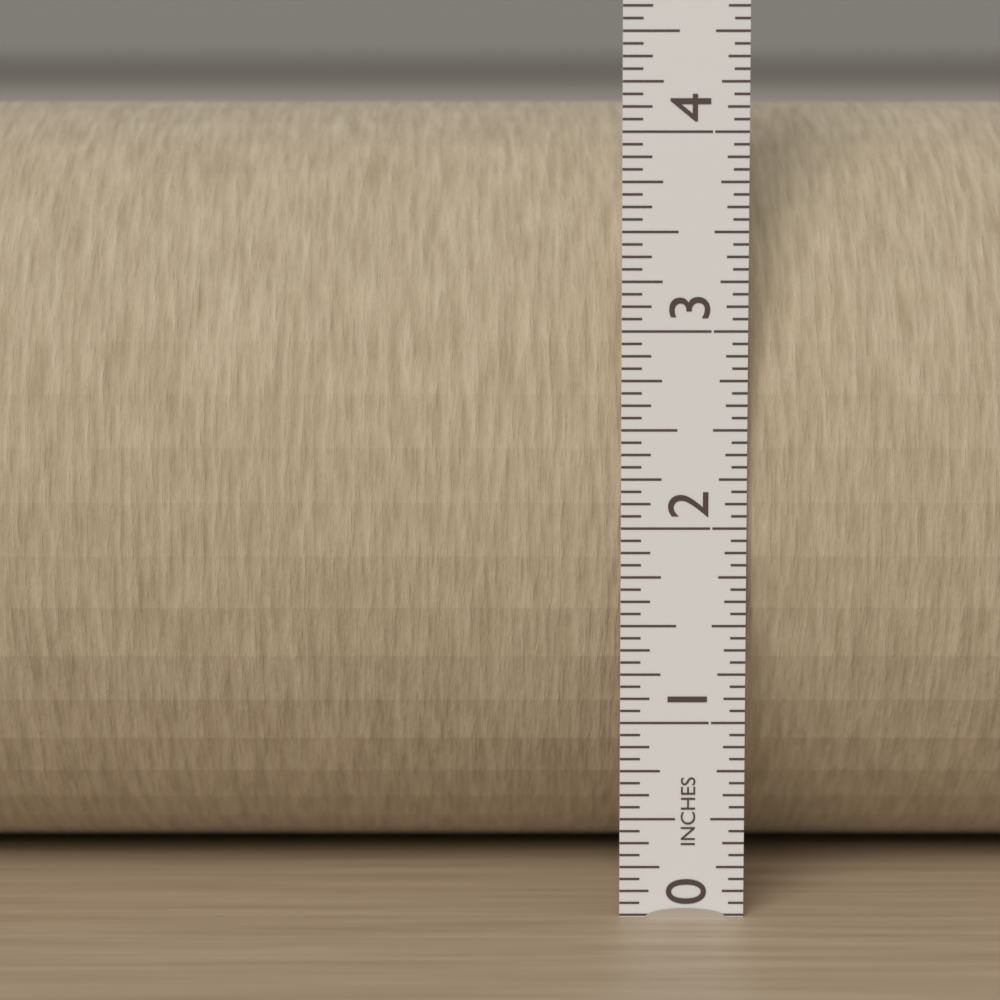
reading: 4.2500 in
